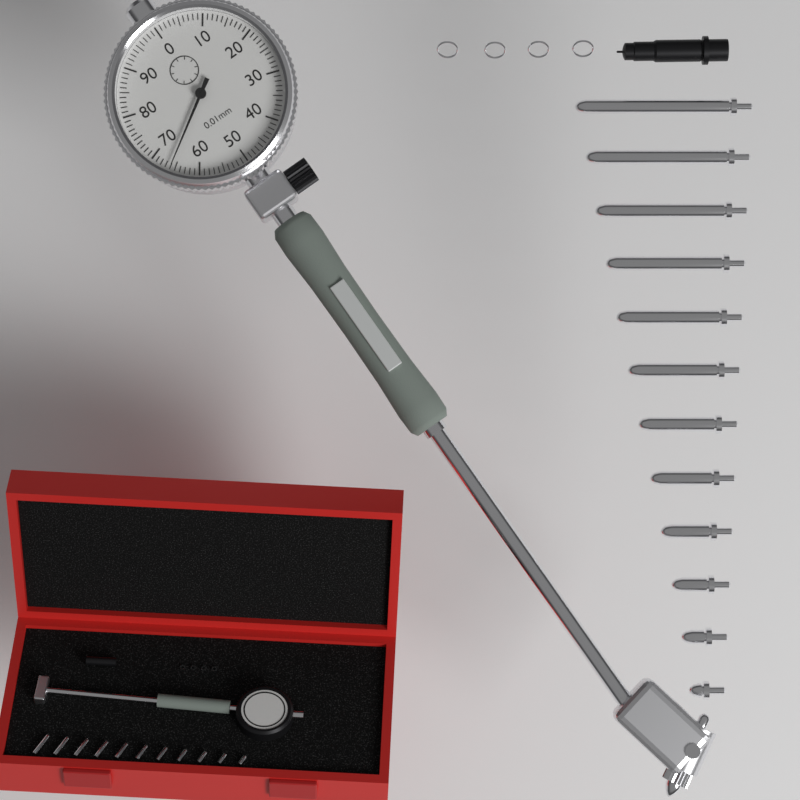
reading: 0.66 mm
